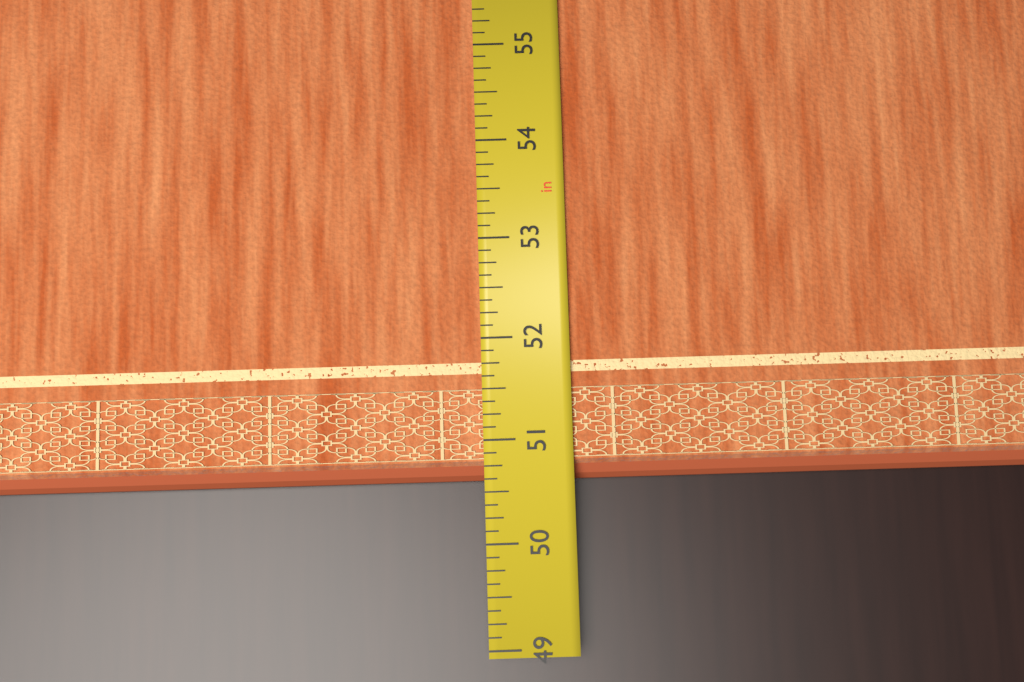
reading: 50.625 in
